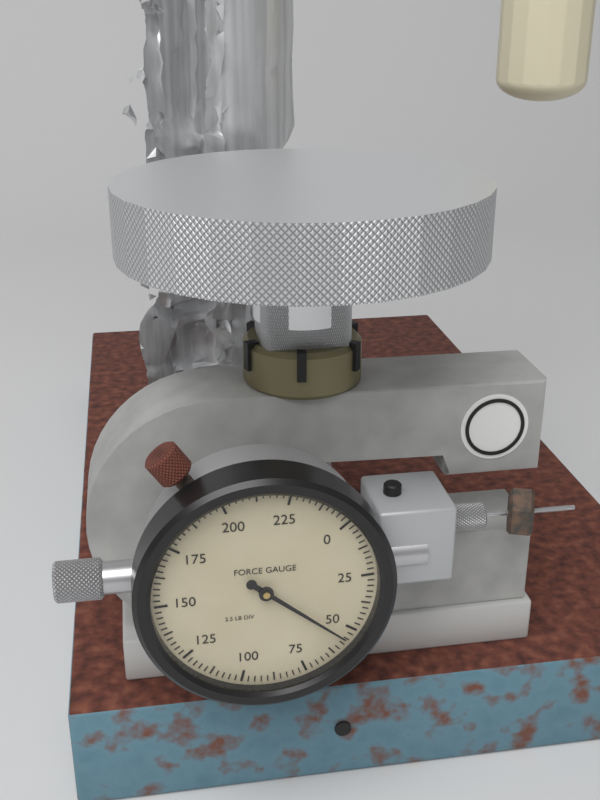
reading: 55.0 lb
